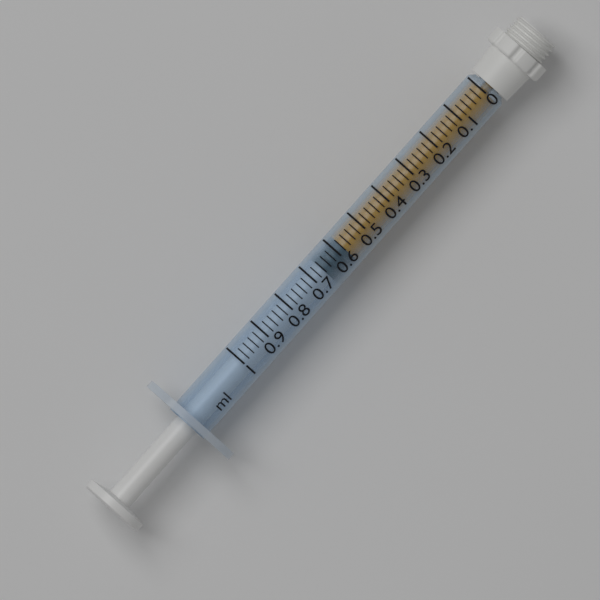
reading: 0.58 ml
